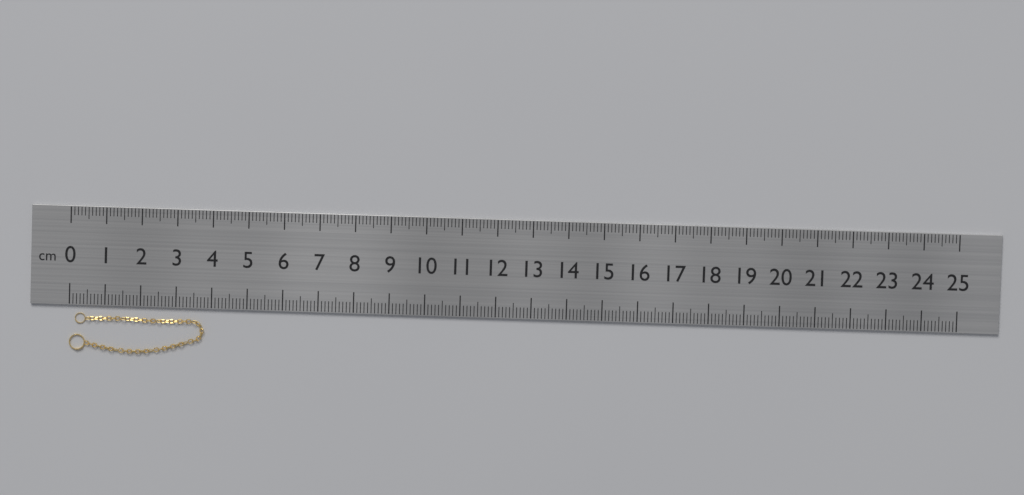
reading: 3.8 cm
